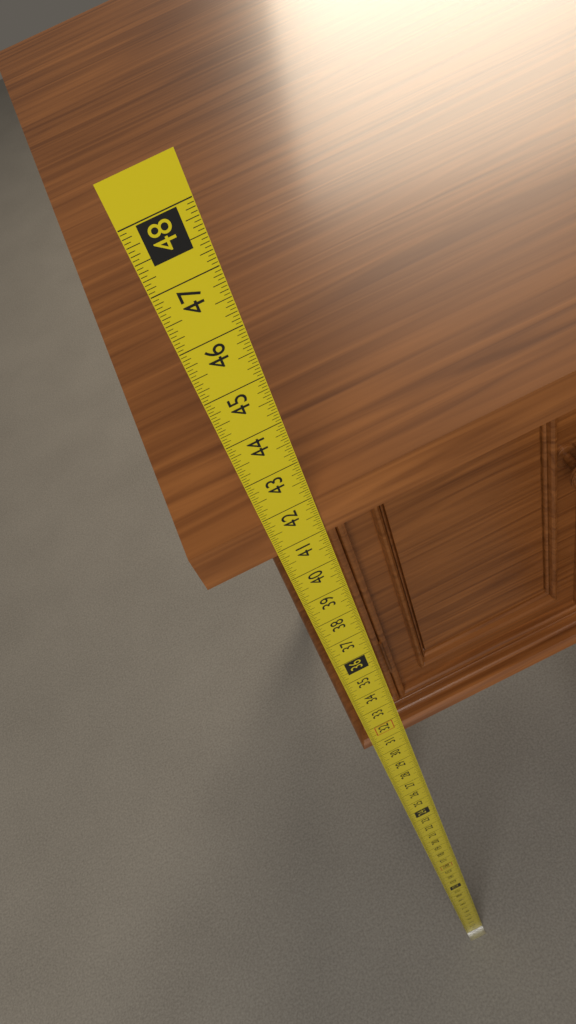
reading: 41.8750 in
